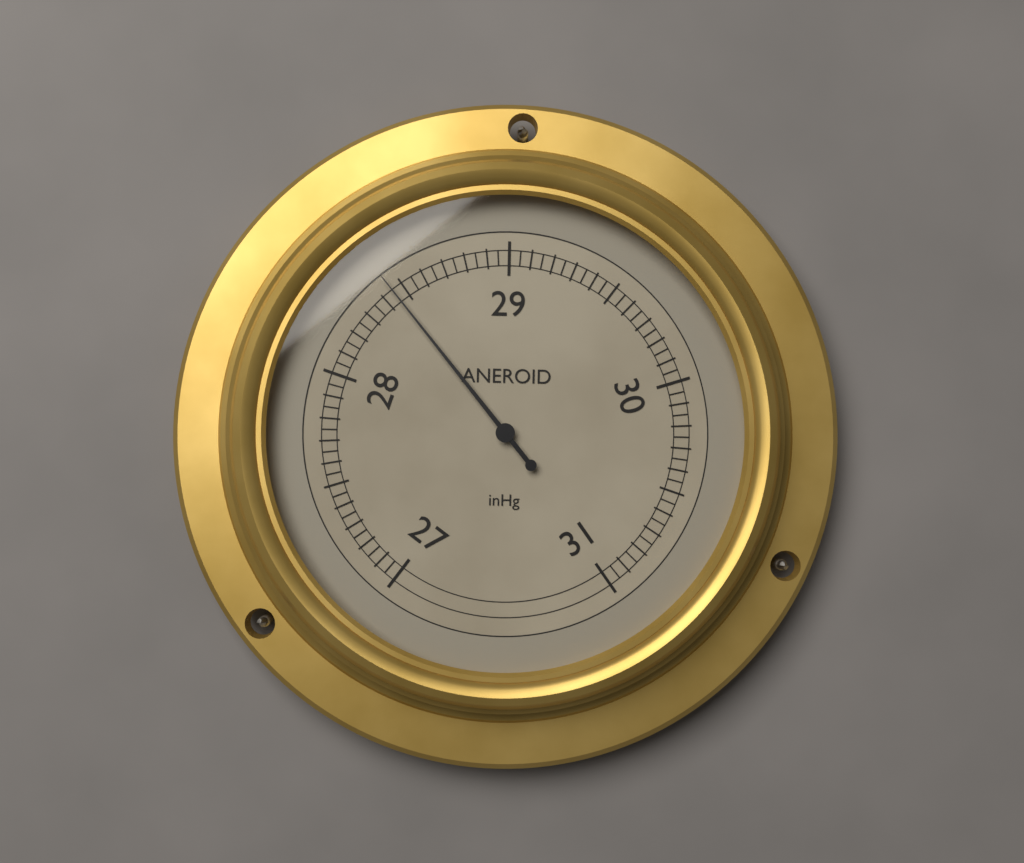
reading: 28.45 inHg
